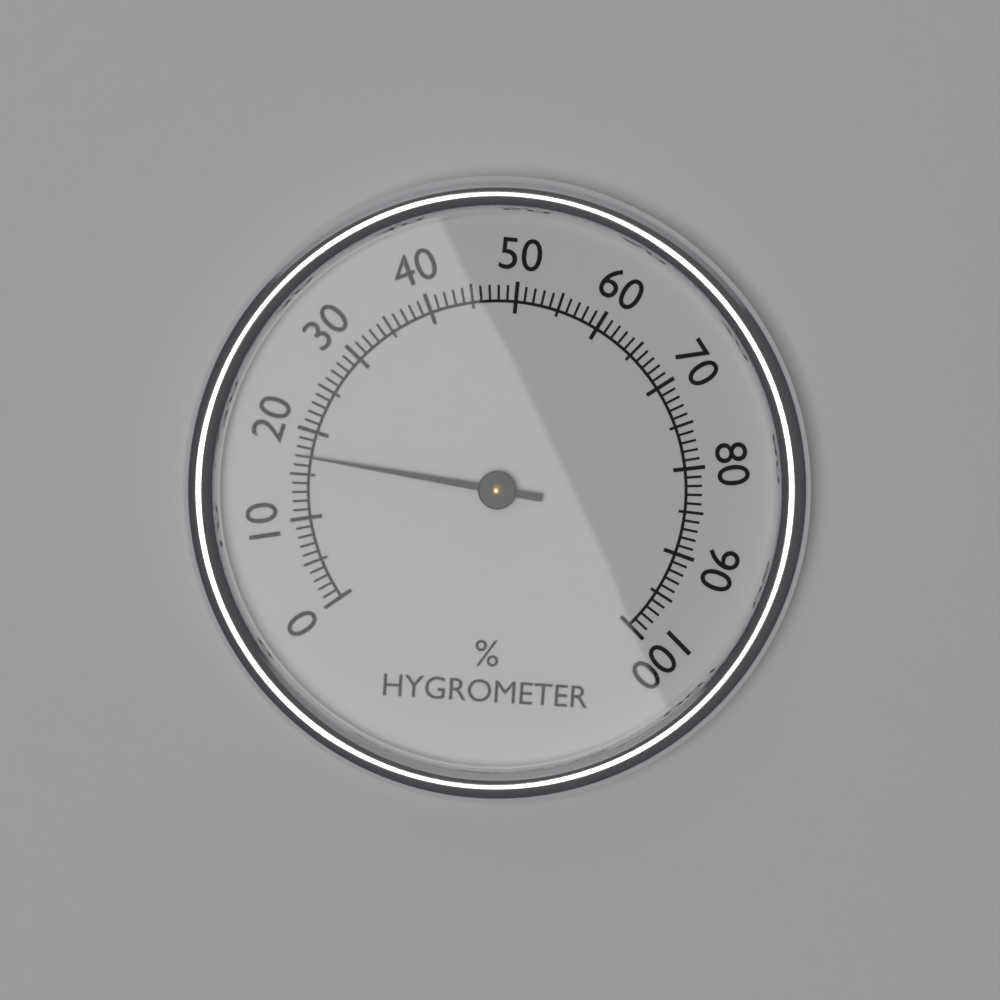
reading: 17 %
